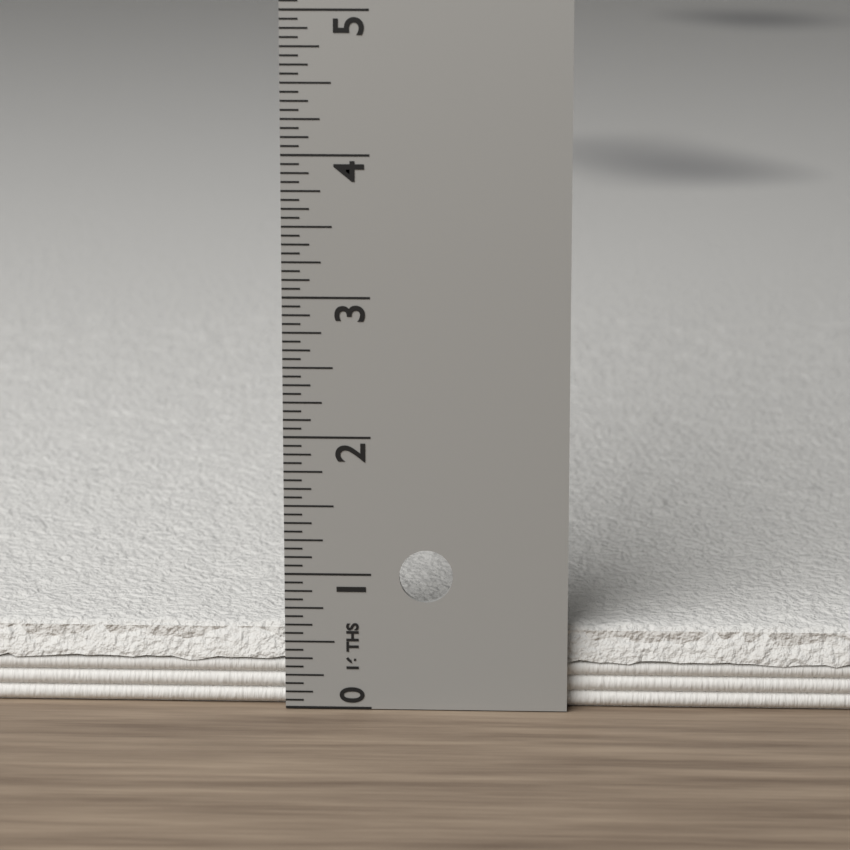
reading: 0.6250 in
